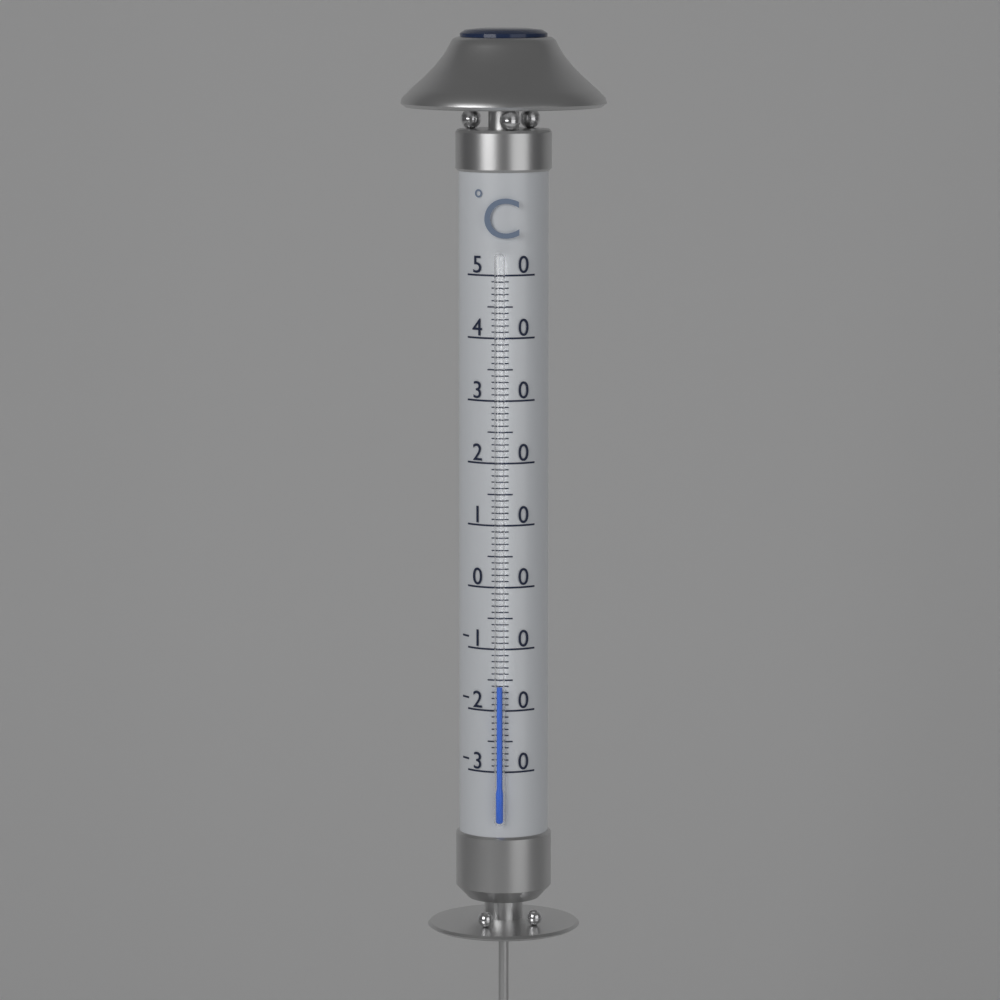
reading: -16 °C
